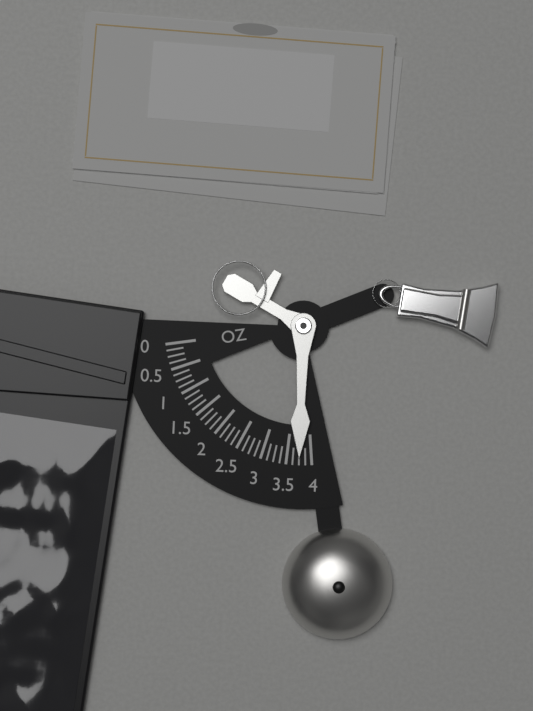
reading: 3.750 oz
